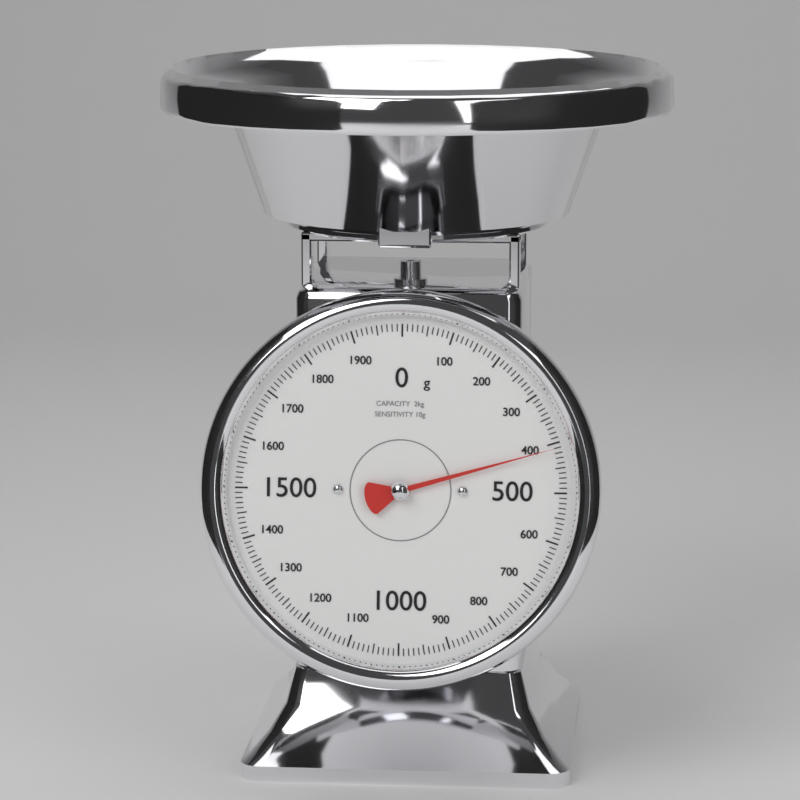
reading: 410 g
